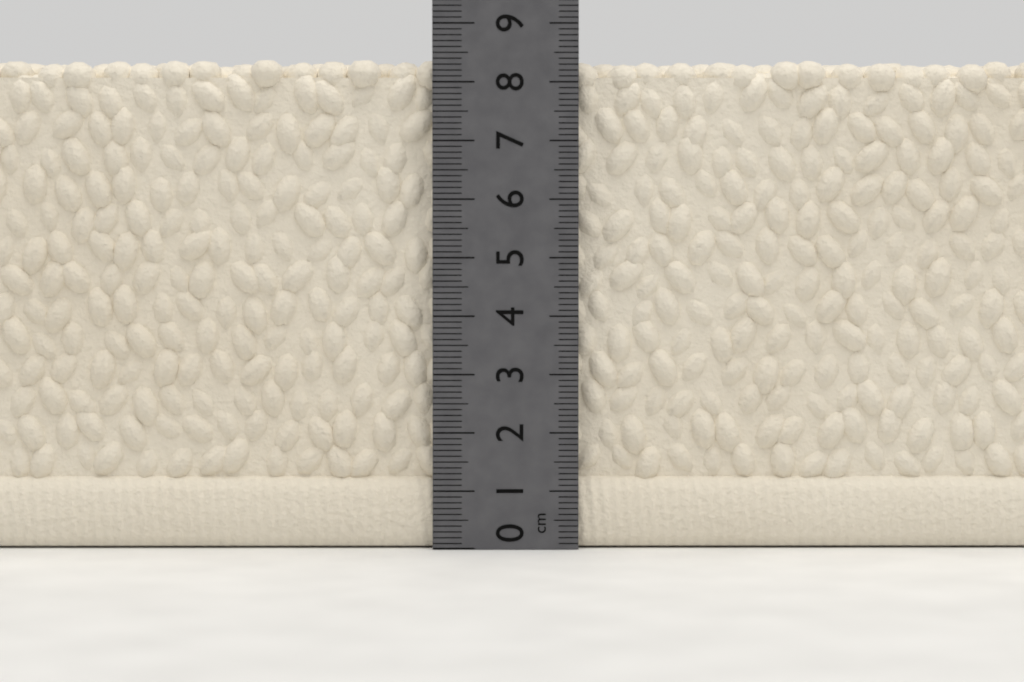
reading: 8.4 cm
